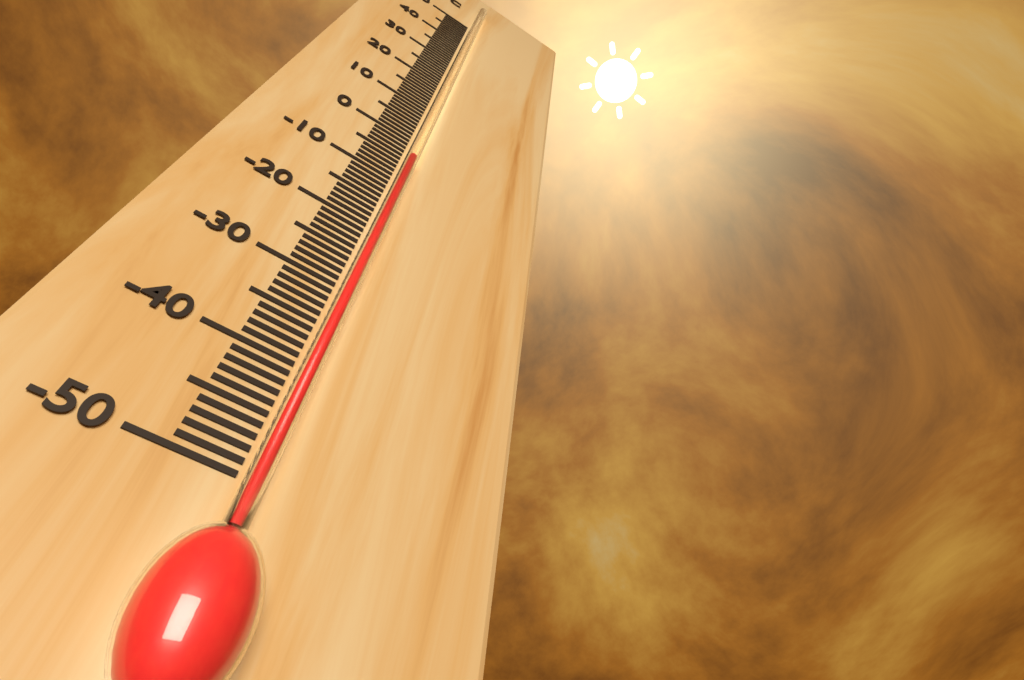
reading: -5 °C
